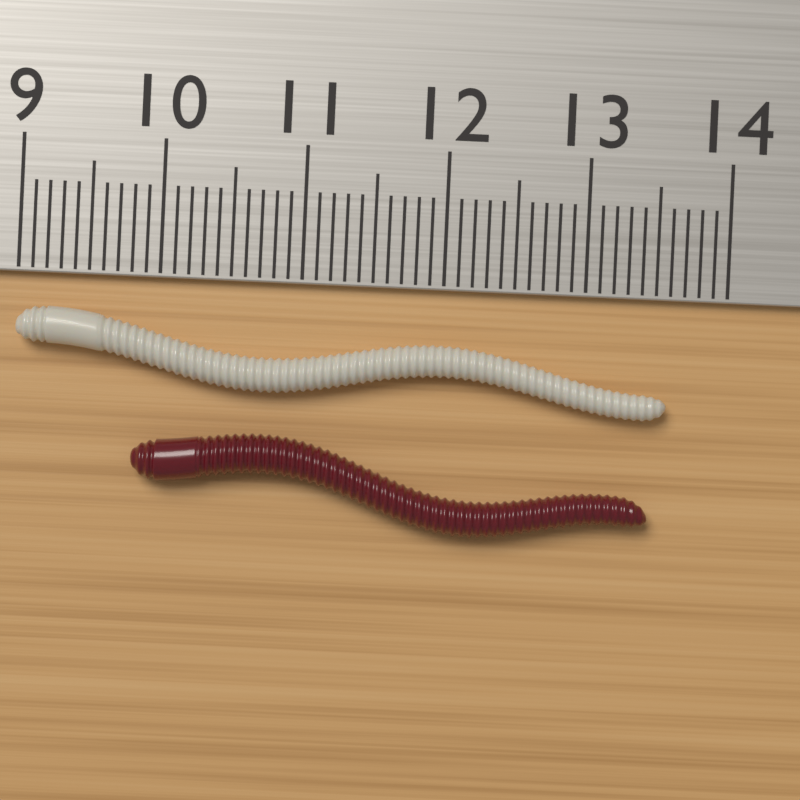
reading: 13.6 cm
